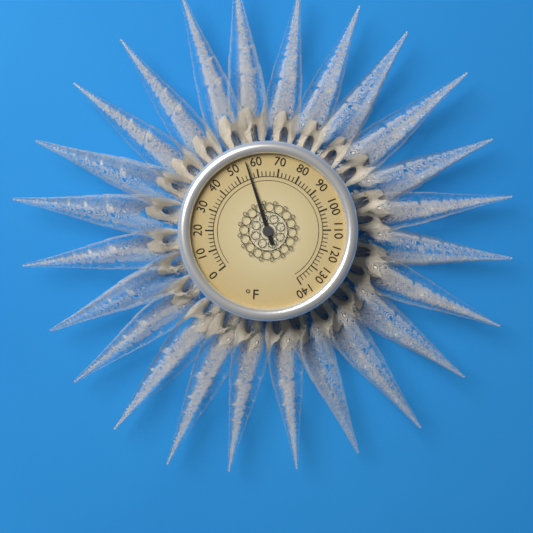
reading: 56 °F
